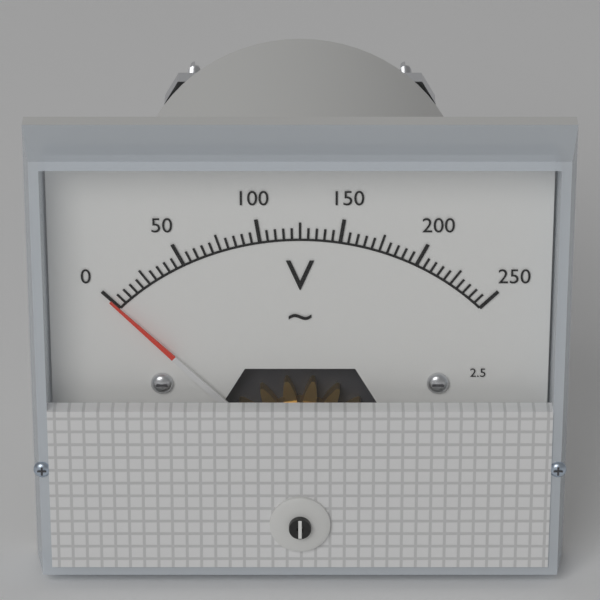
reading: 0 V
